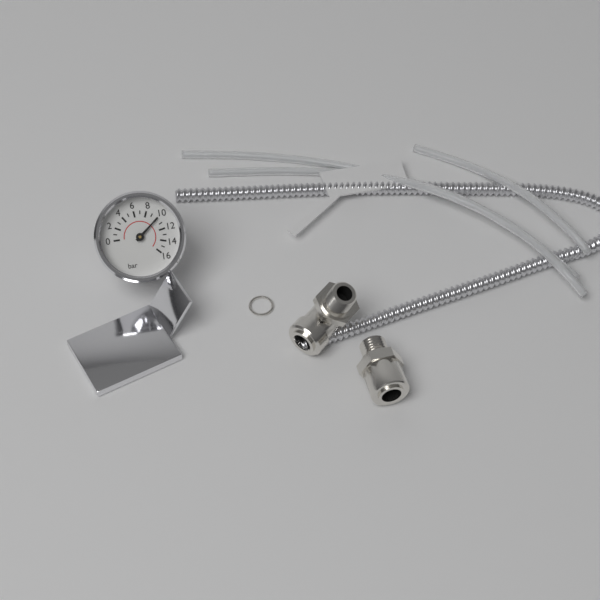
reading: 10 bar
